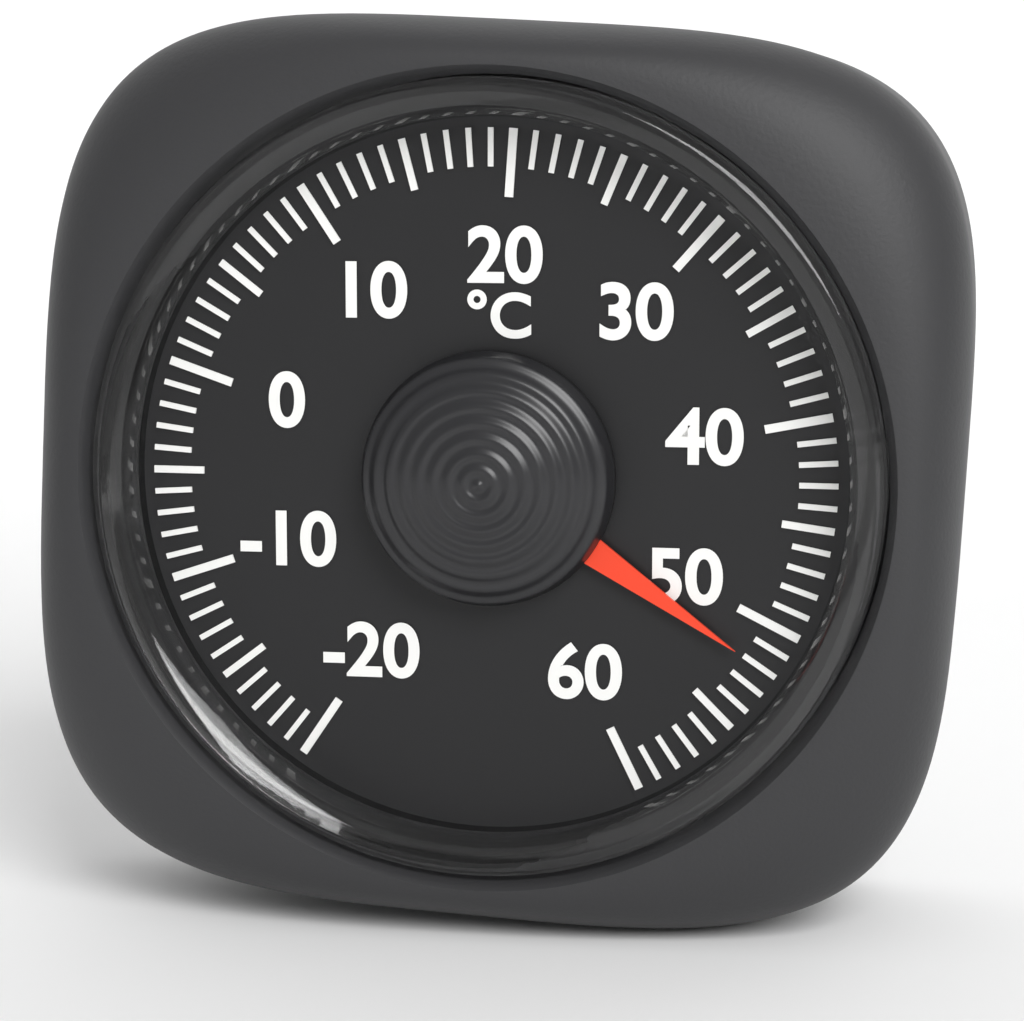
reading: 52 °C
